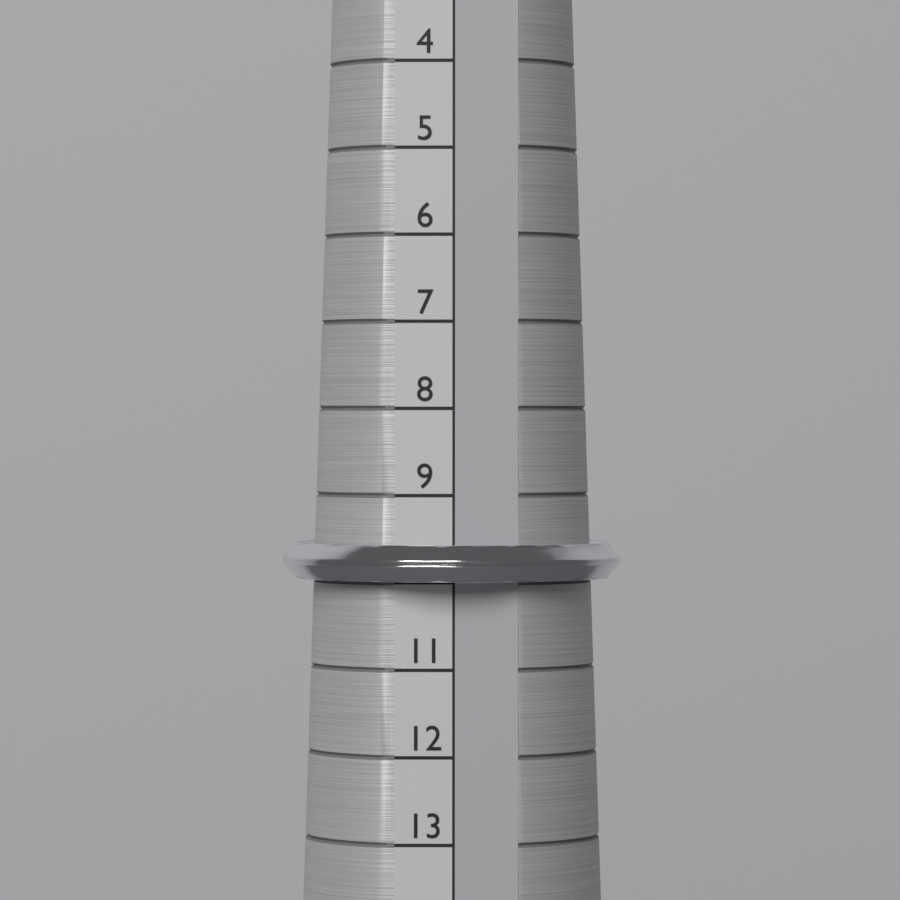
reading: 10 (no unit)
